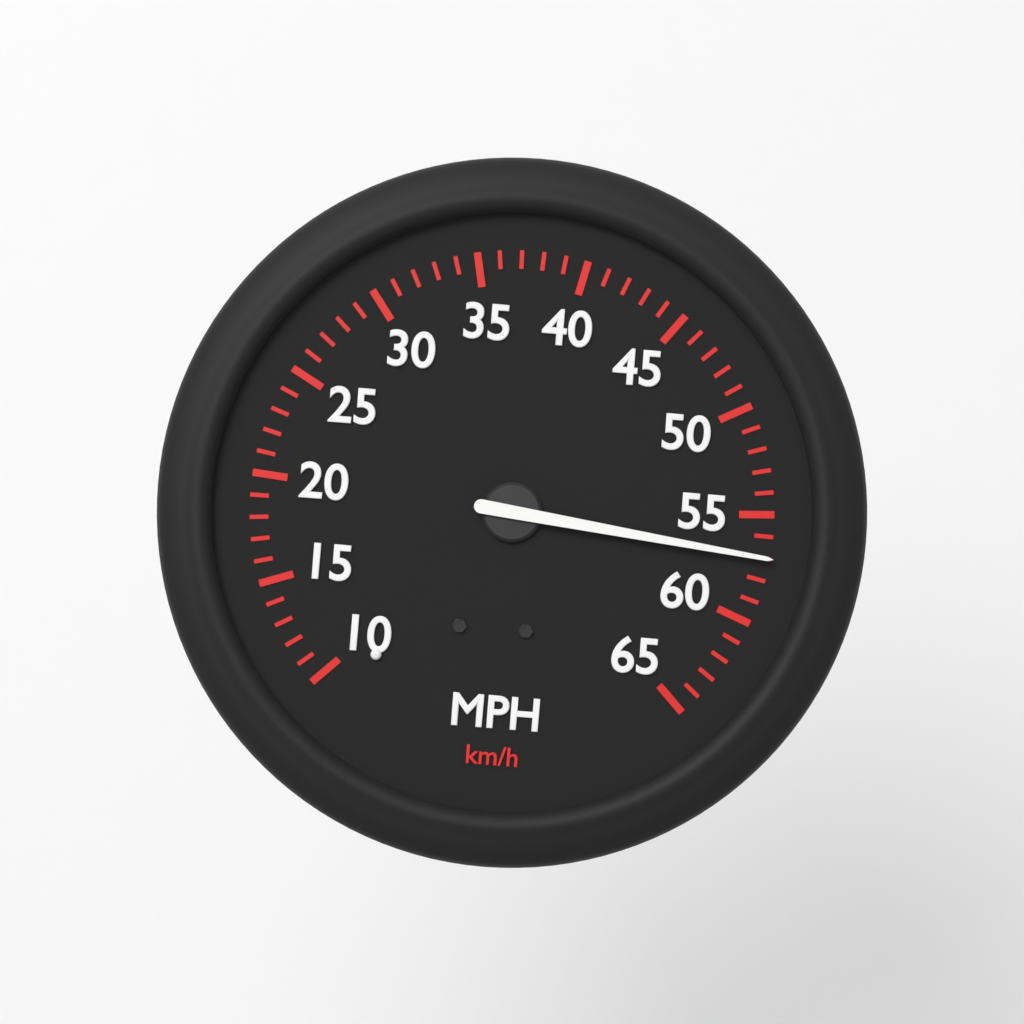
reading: 57 mph
